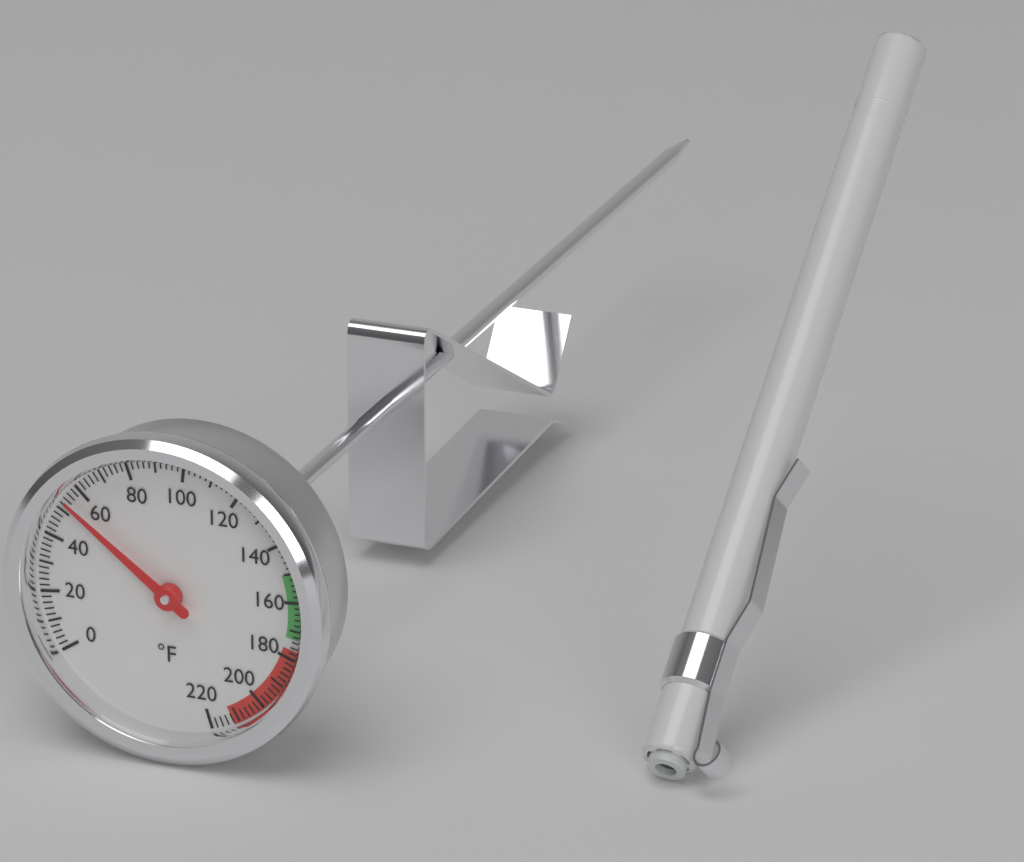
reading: 54 °F
